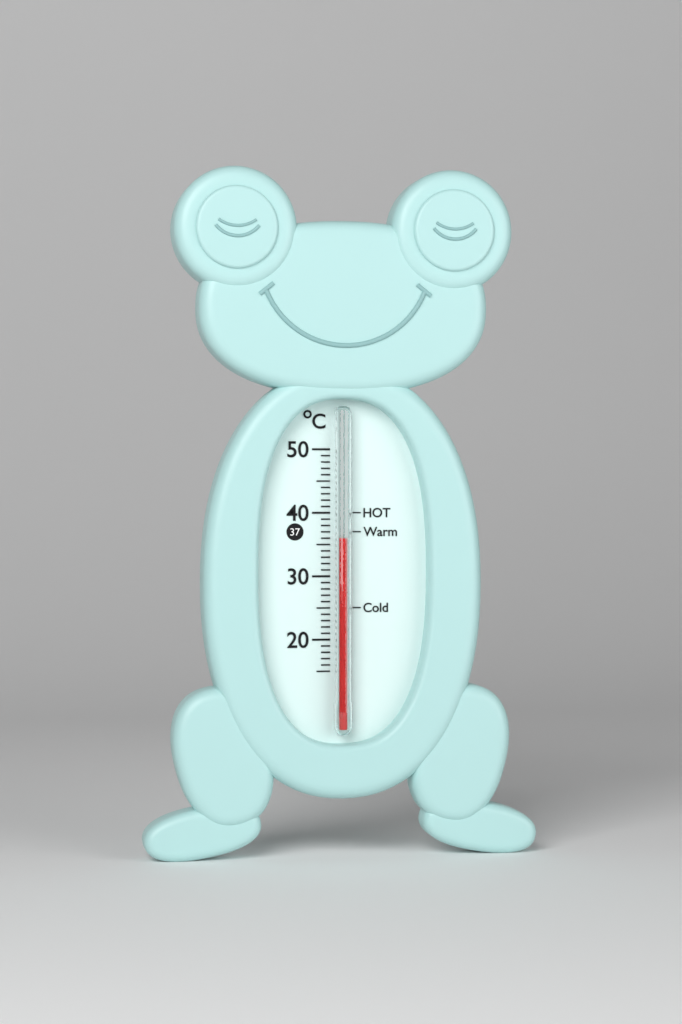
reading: 36 °C
